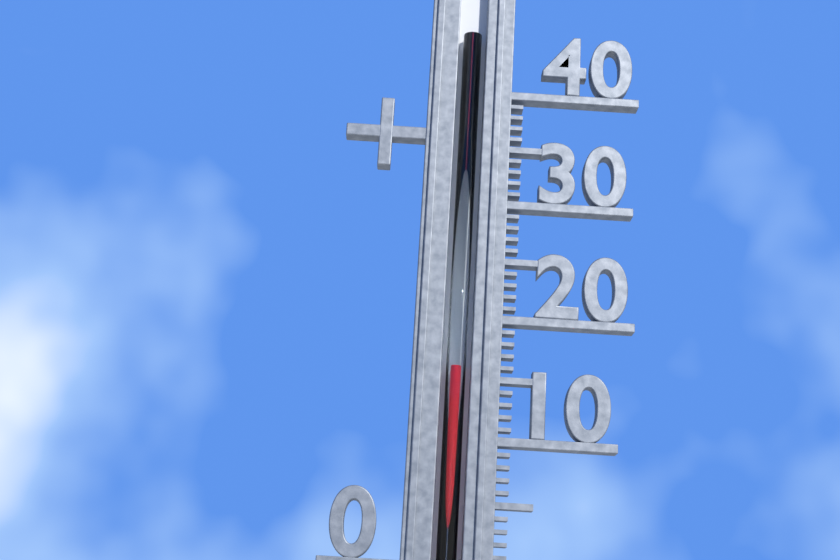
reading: 16 (no unit)
